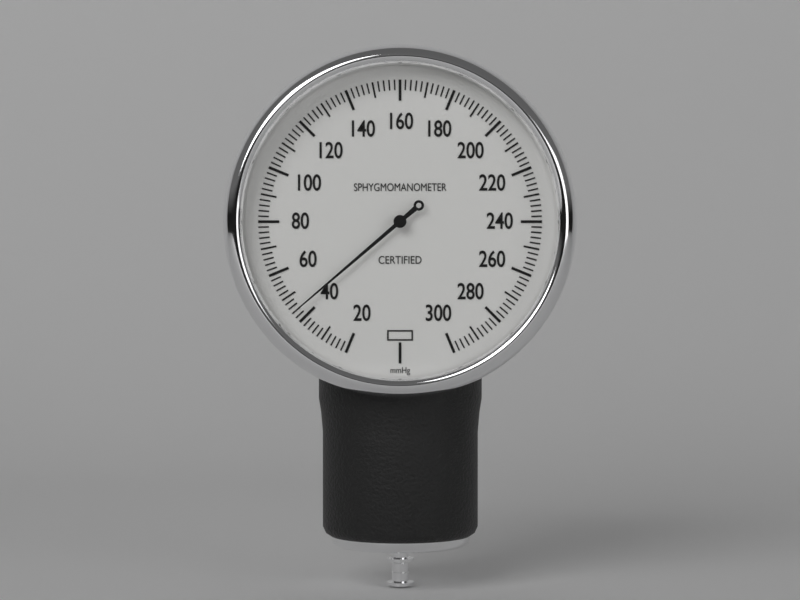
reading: 44 mmHg
